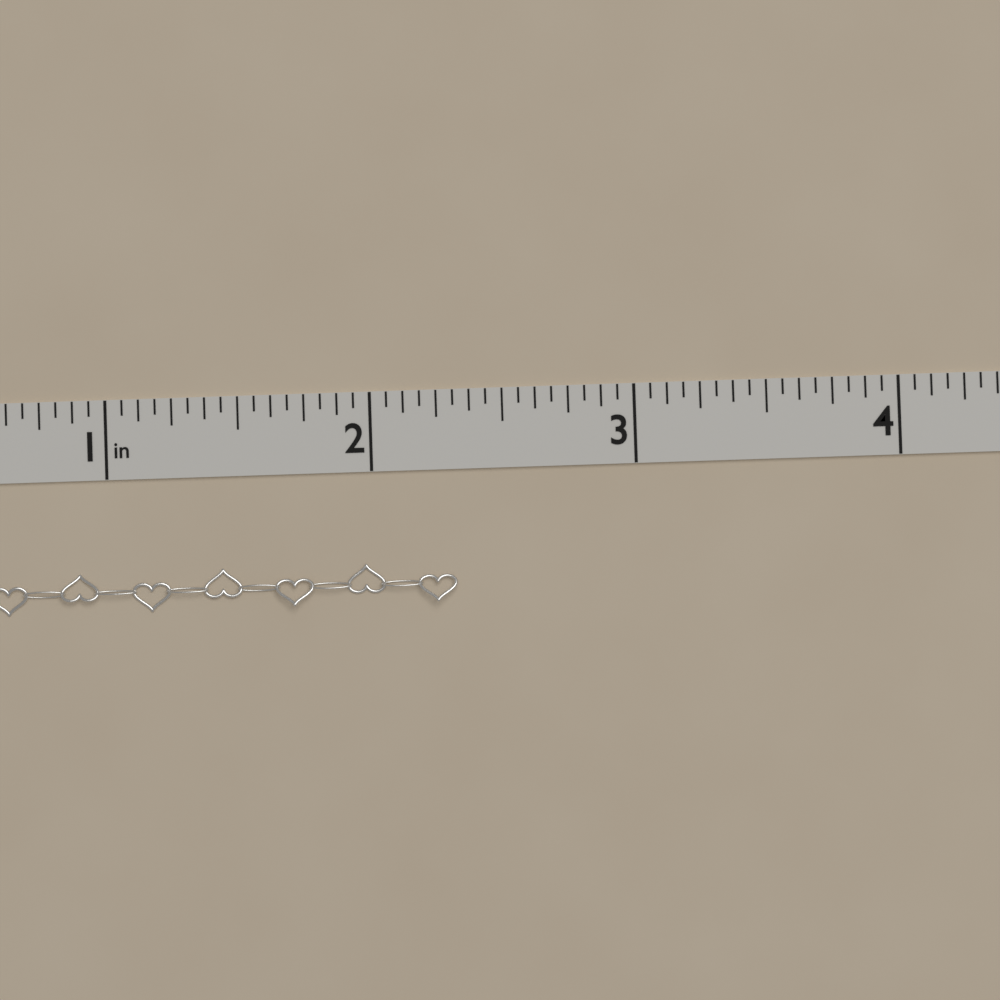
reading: 2.3125 in
